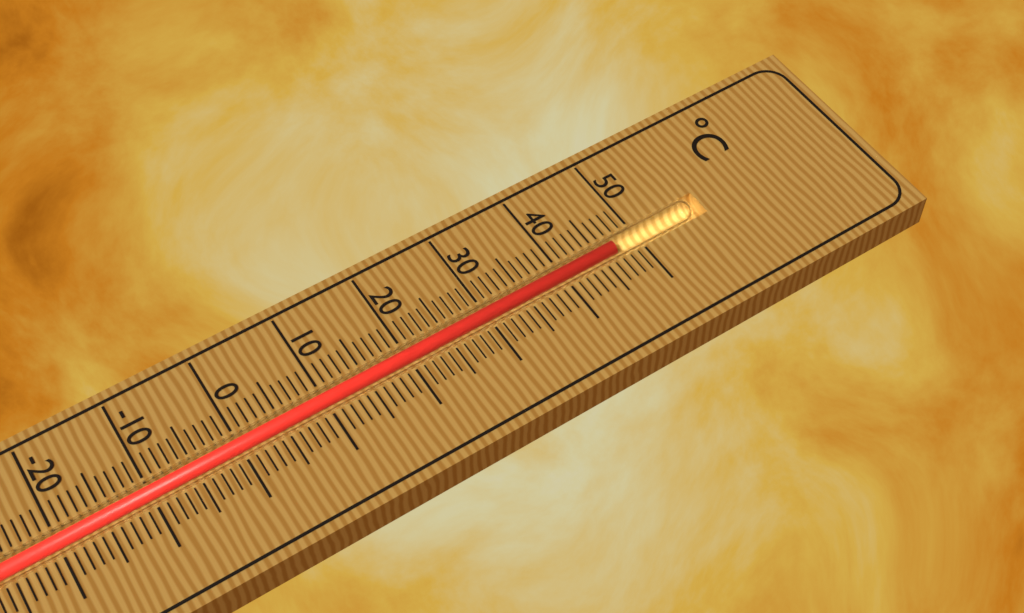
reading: 47 °C
